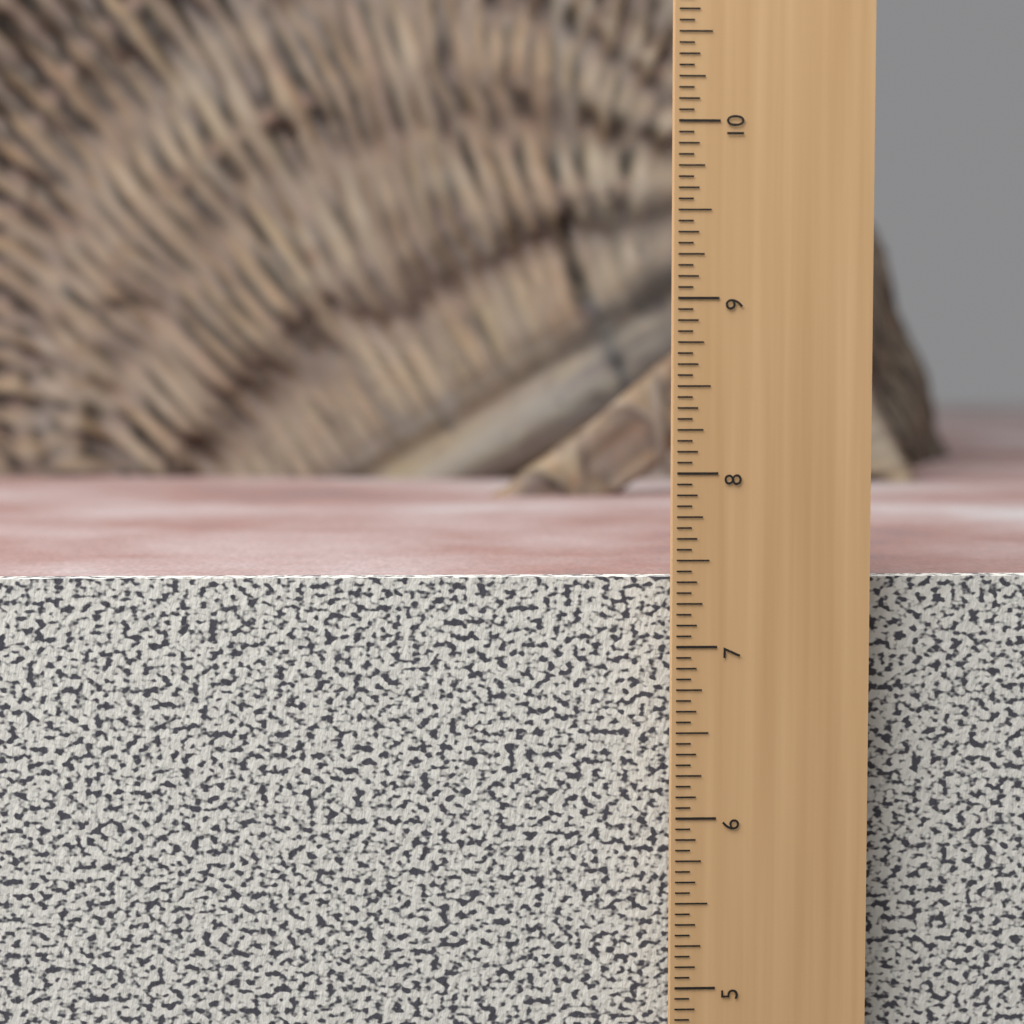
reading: 7.3750 in
